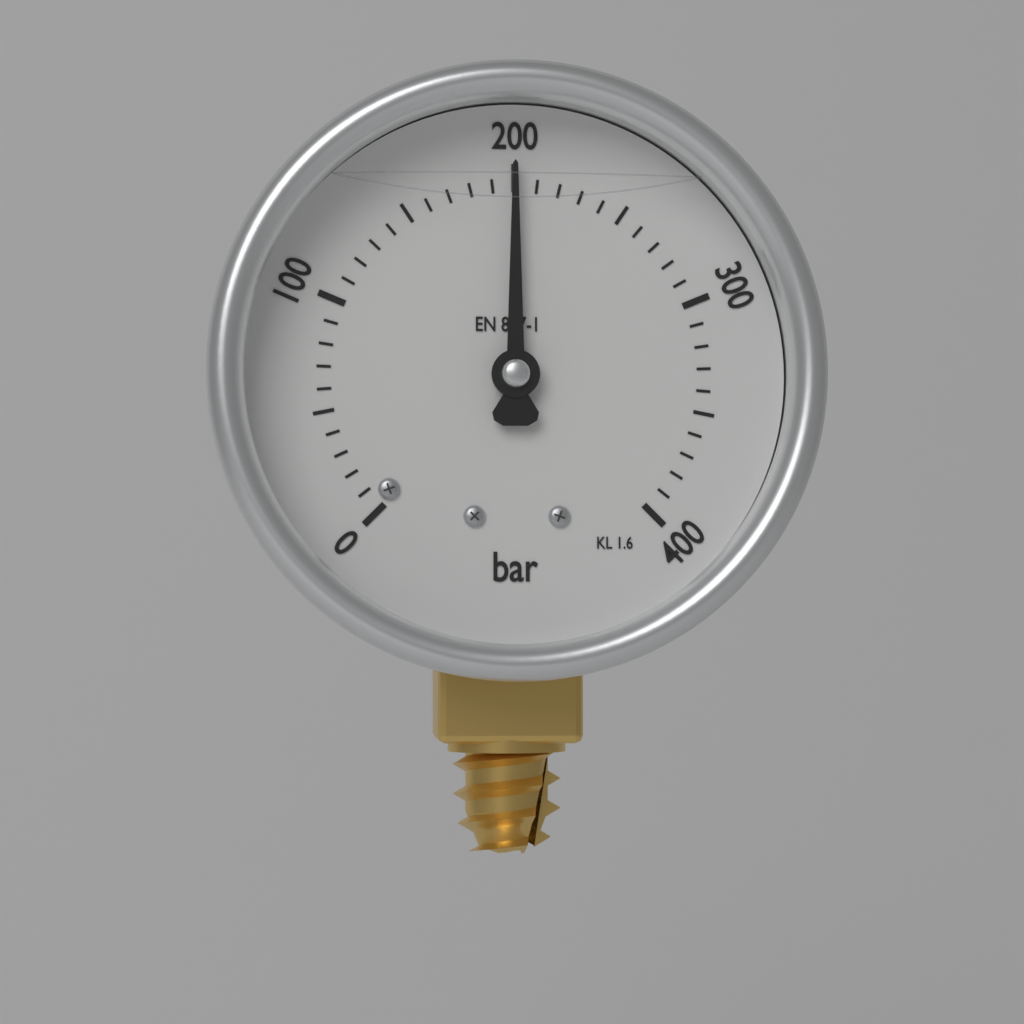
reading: 200 bar
